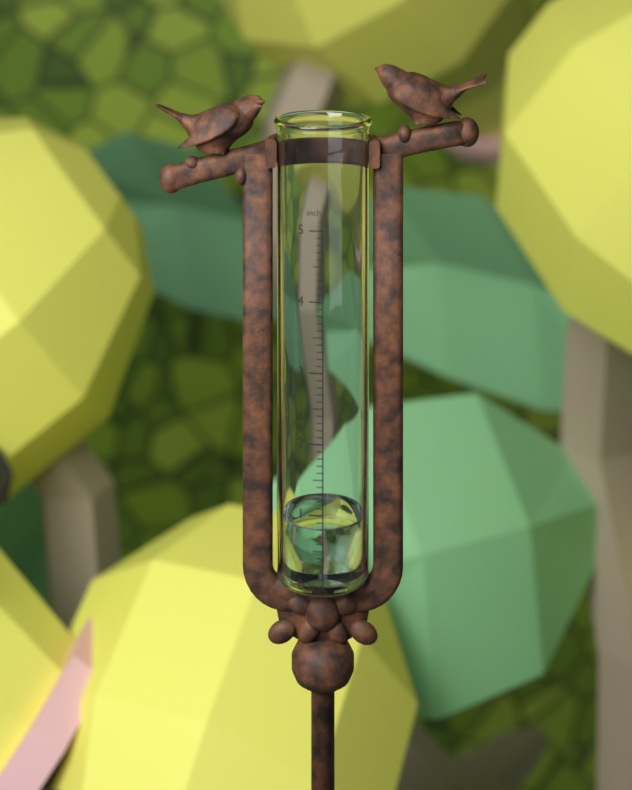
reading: 0.8 in
